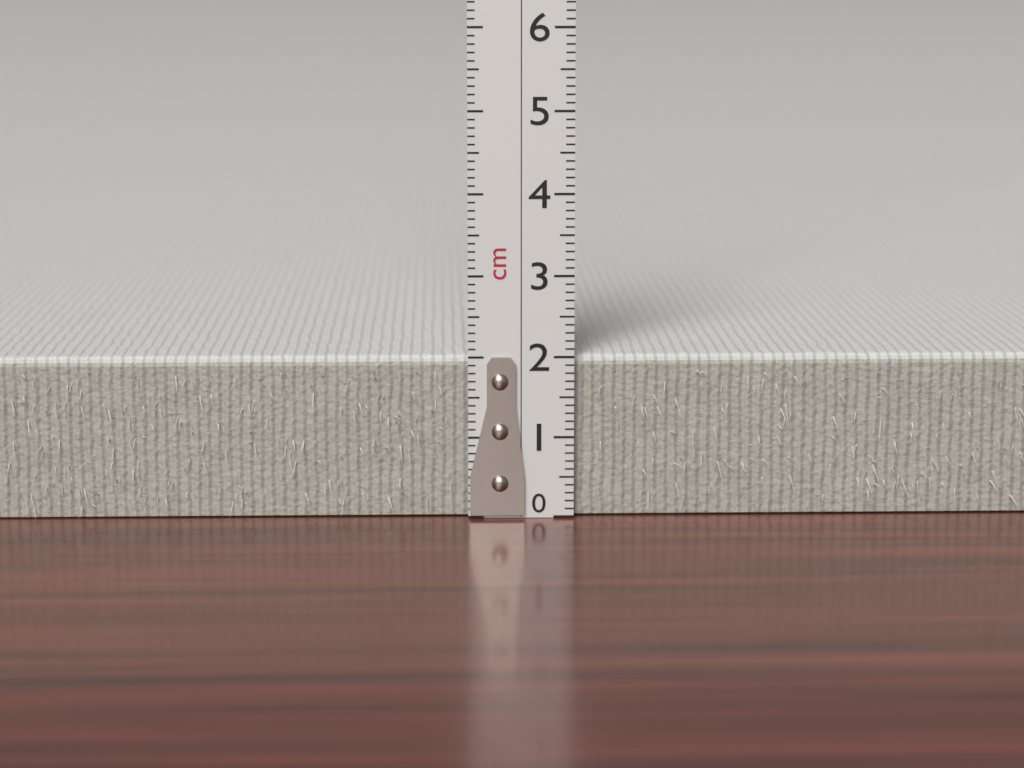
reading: 2.0 cm
